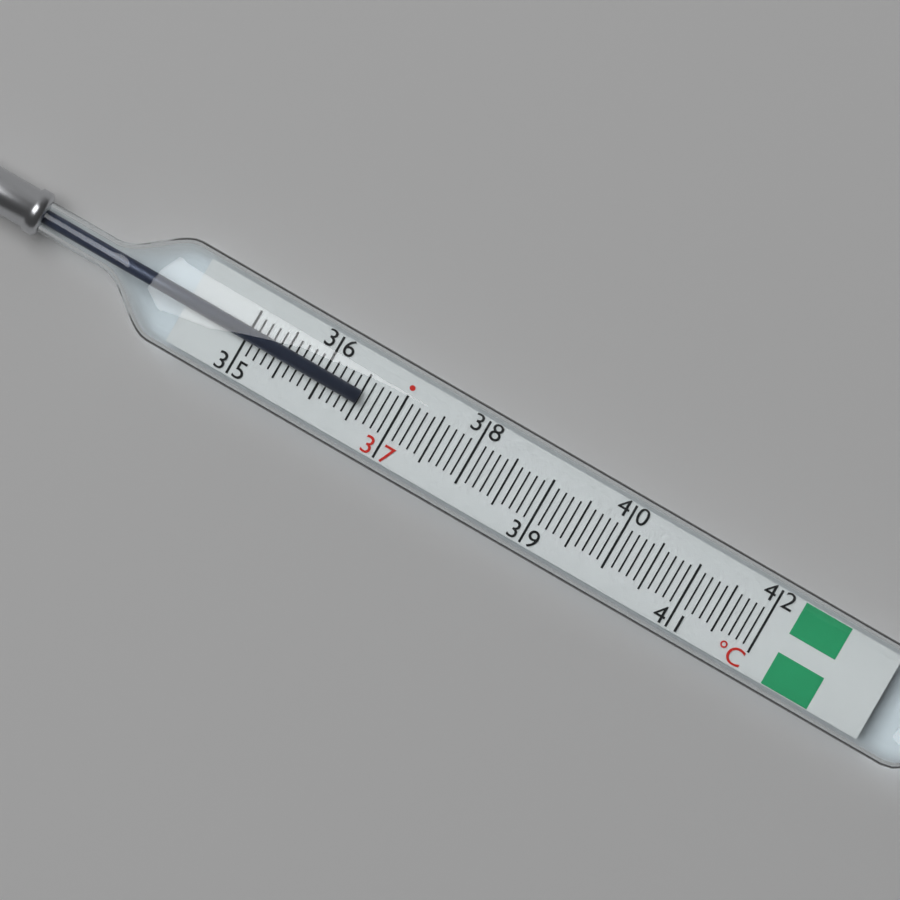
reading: 36.5 °C
